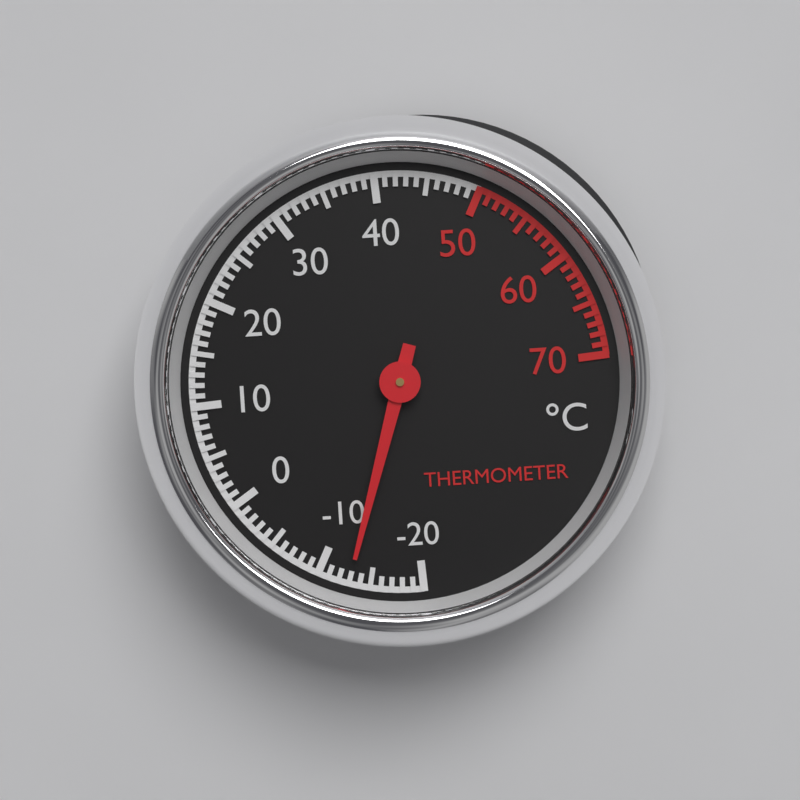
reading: -13 °C
